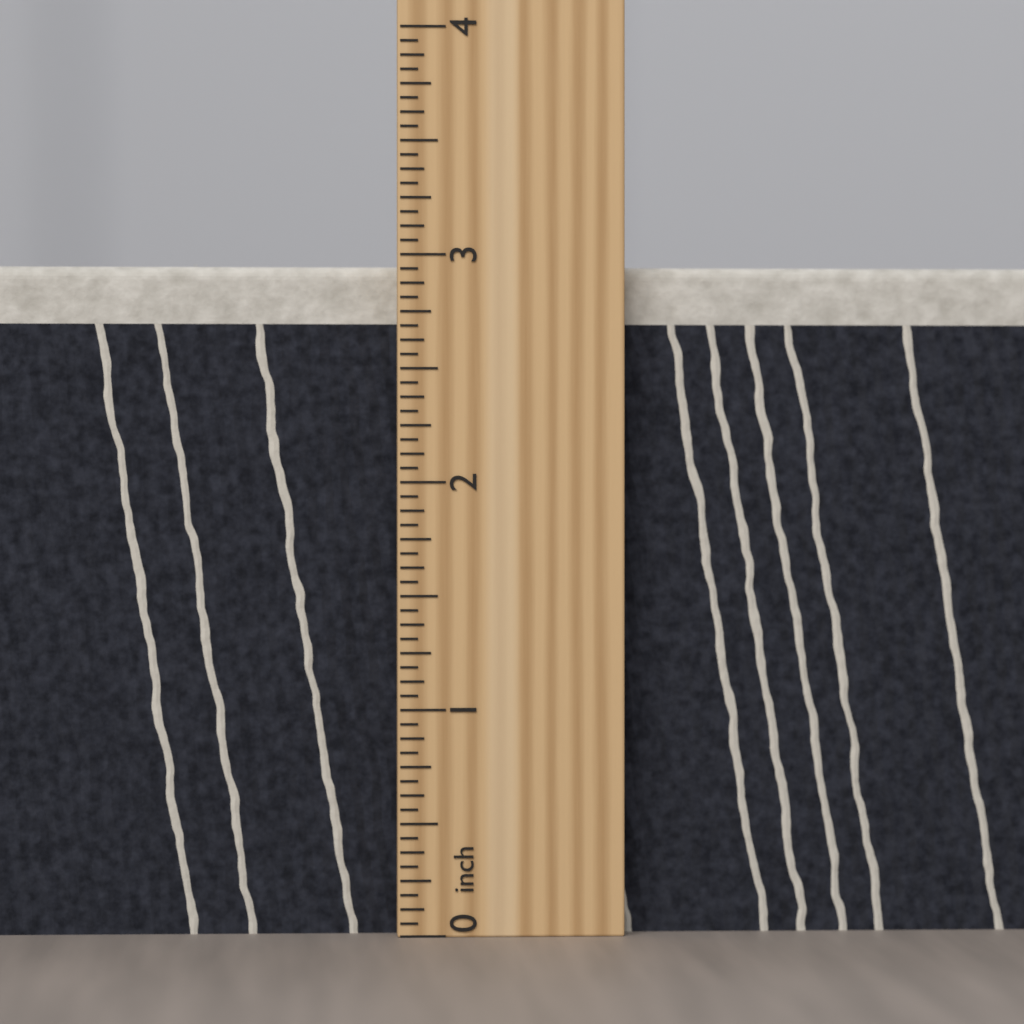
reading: 3.0000 inch
